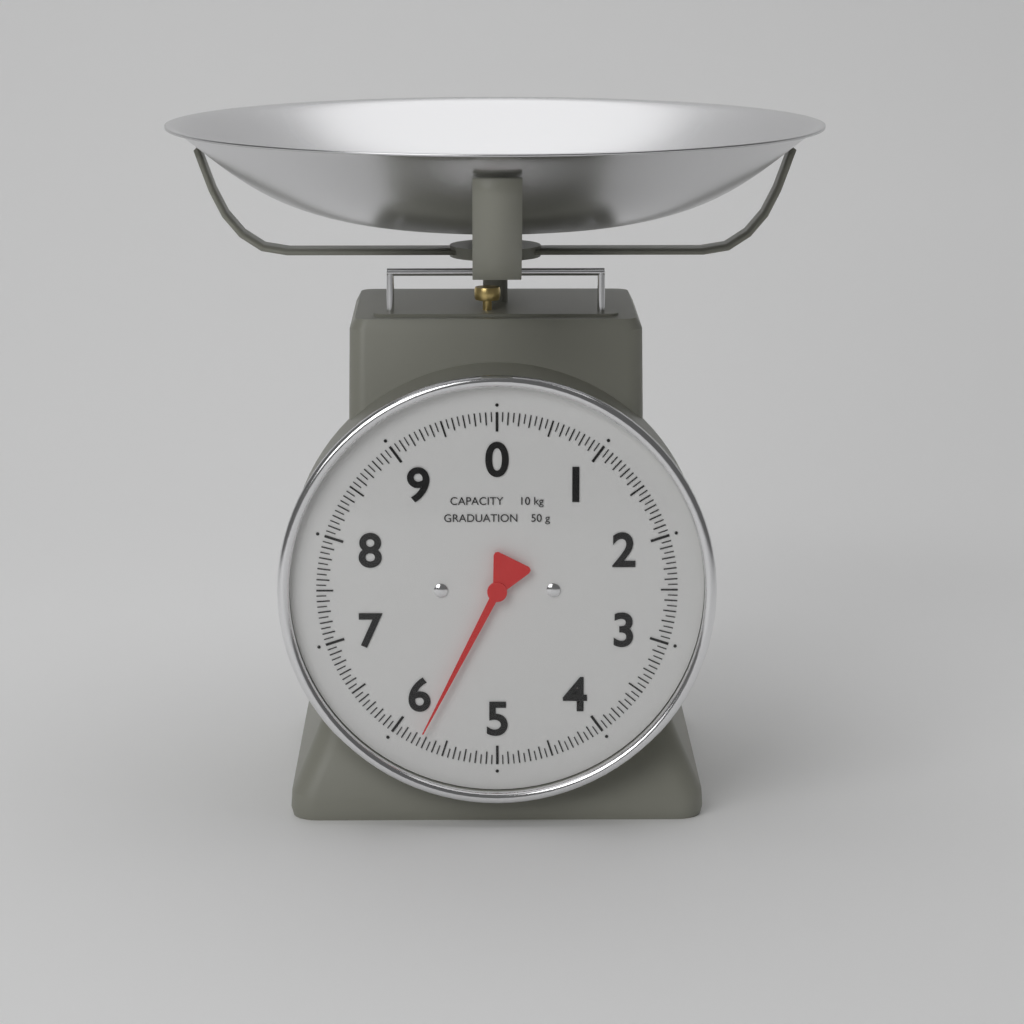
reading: 5.75 kg
